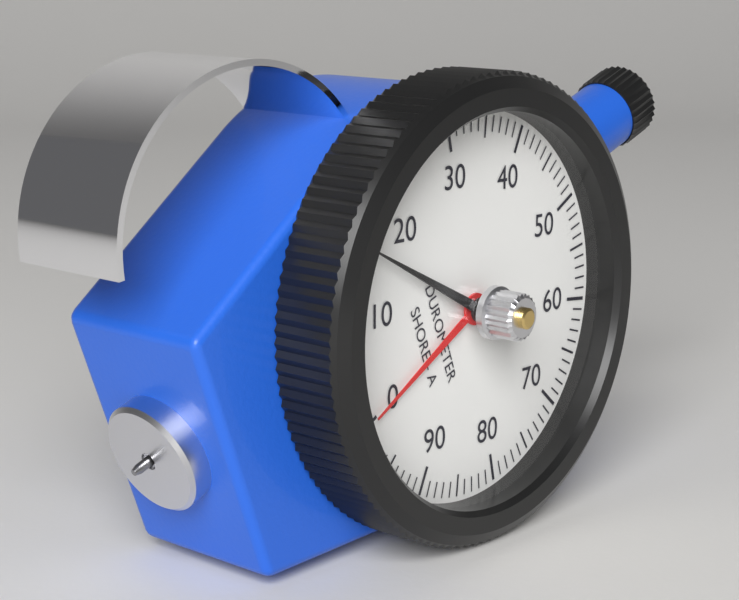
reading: 16 Shore A
